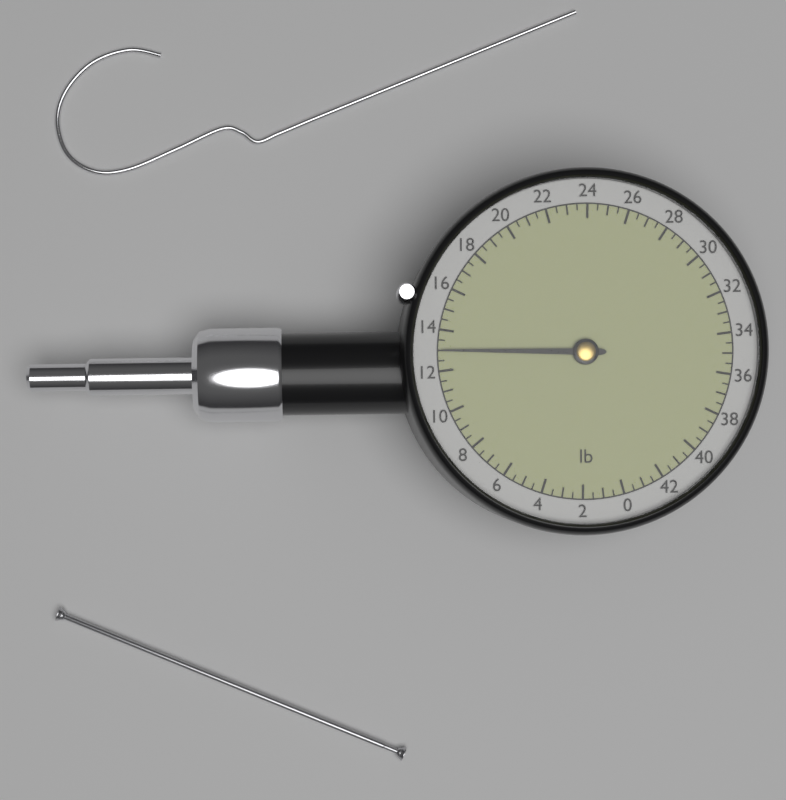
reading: 13.0 lb
